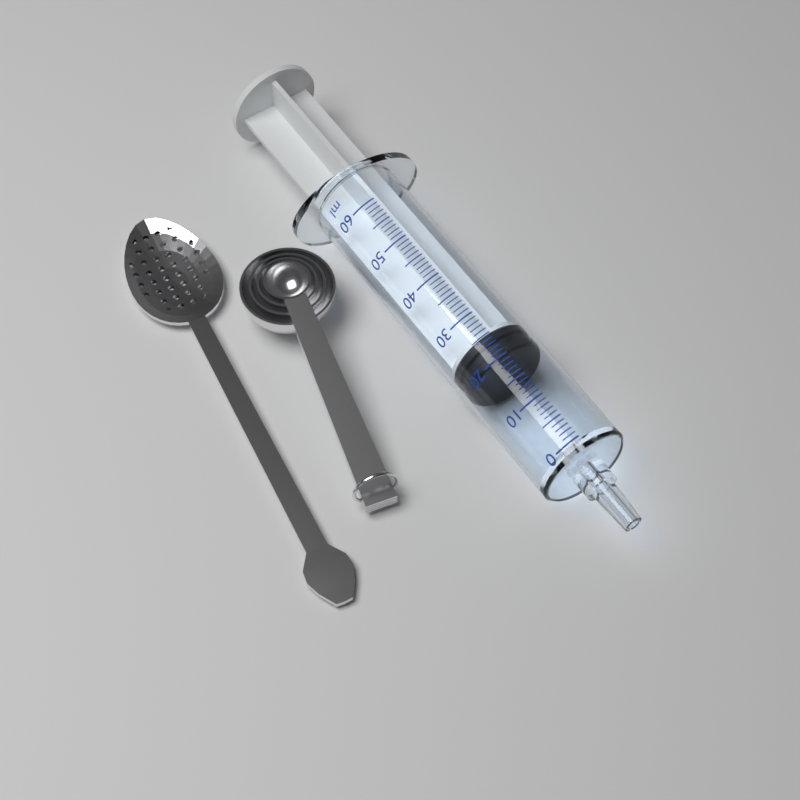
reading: 20 ml
